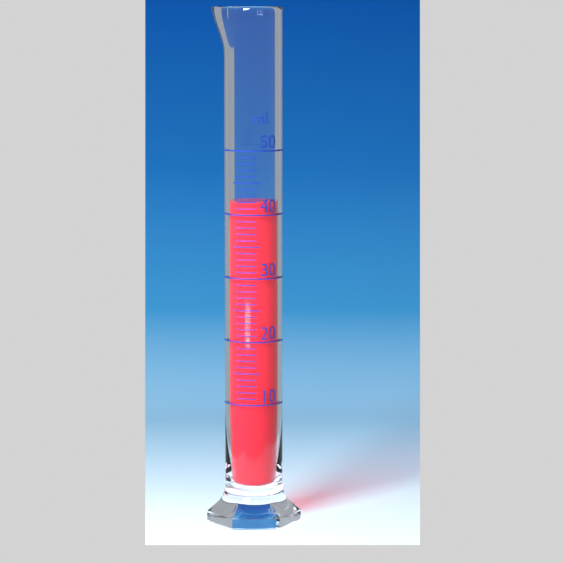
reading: 42 ml
